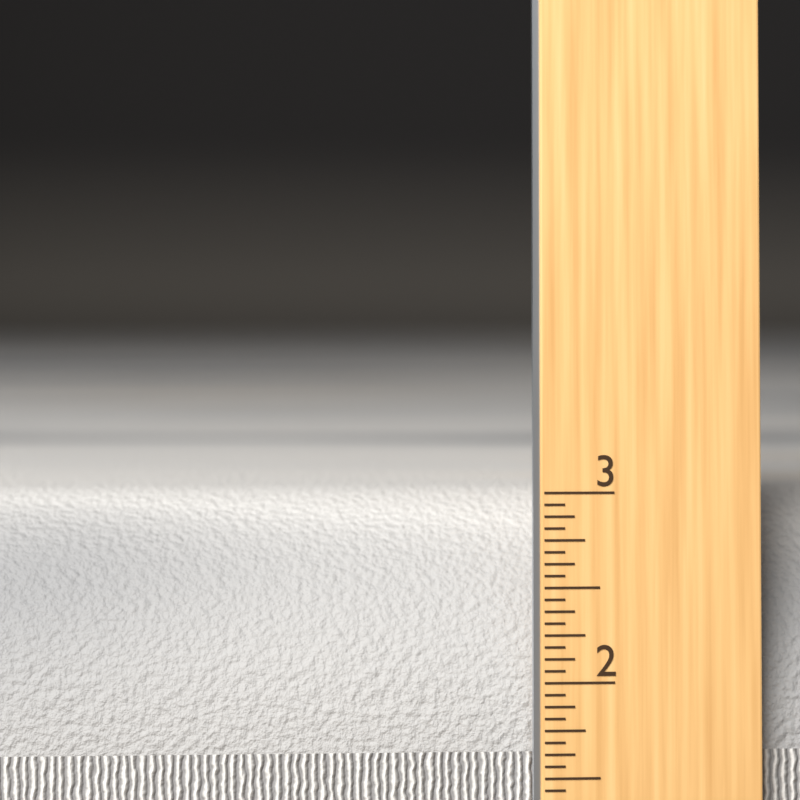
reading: 2.9375 in
